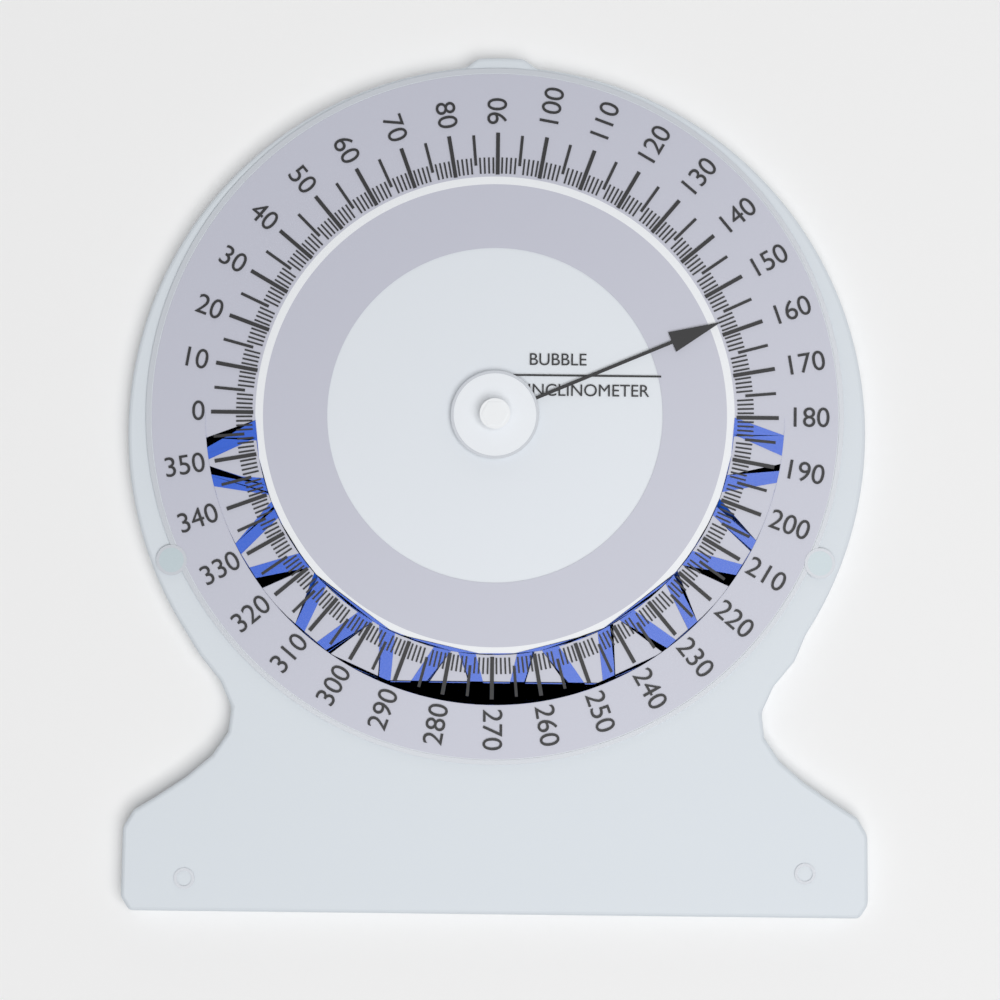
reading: 157 (no unit)
